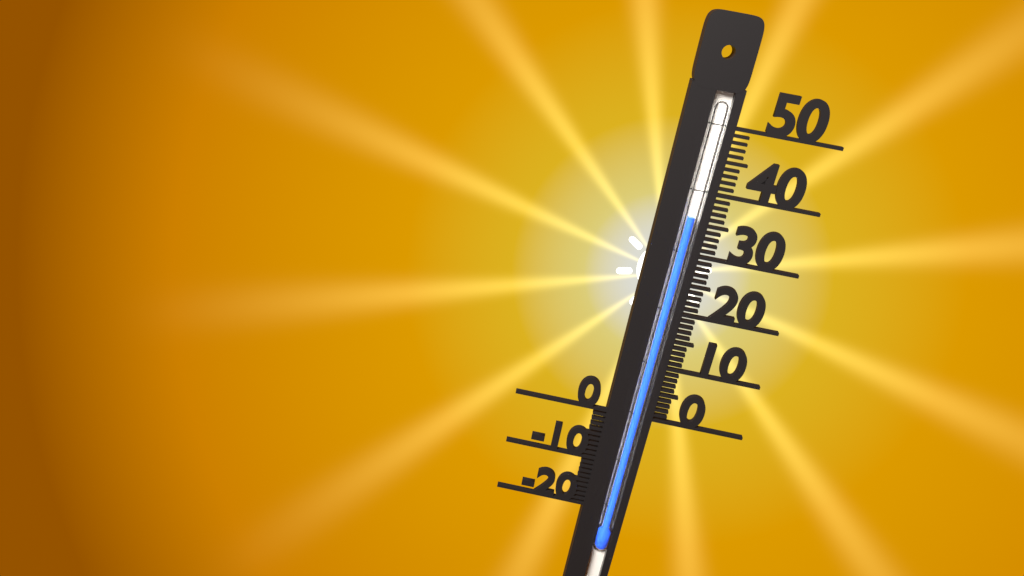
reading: 36 (no unit)
